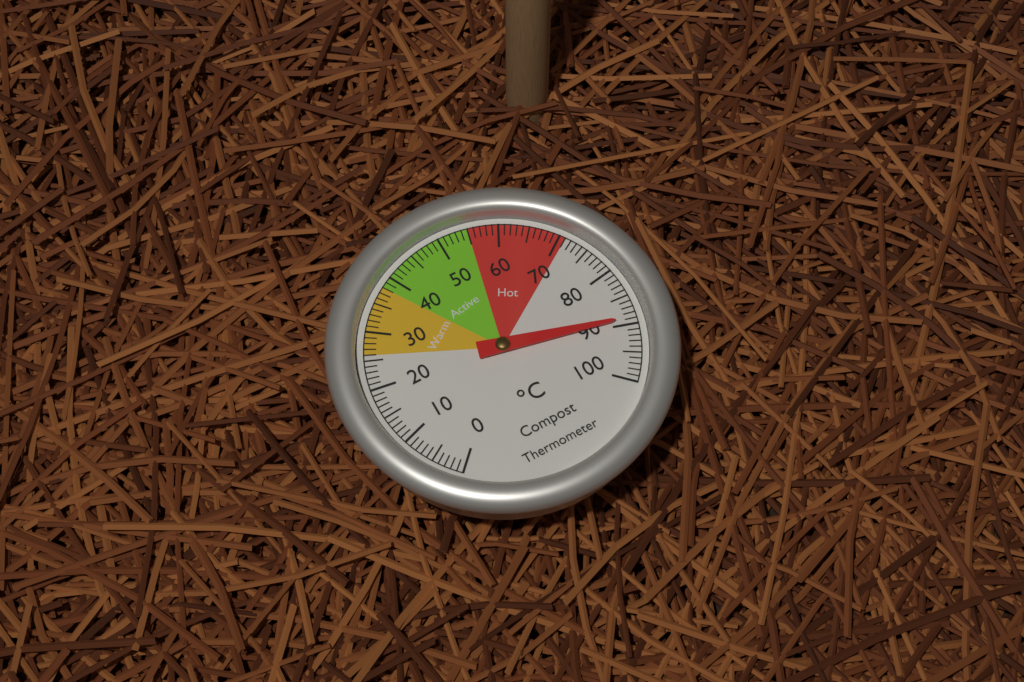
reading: 89 °C
